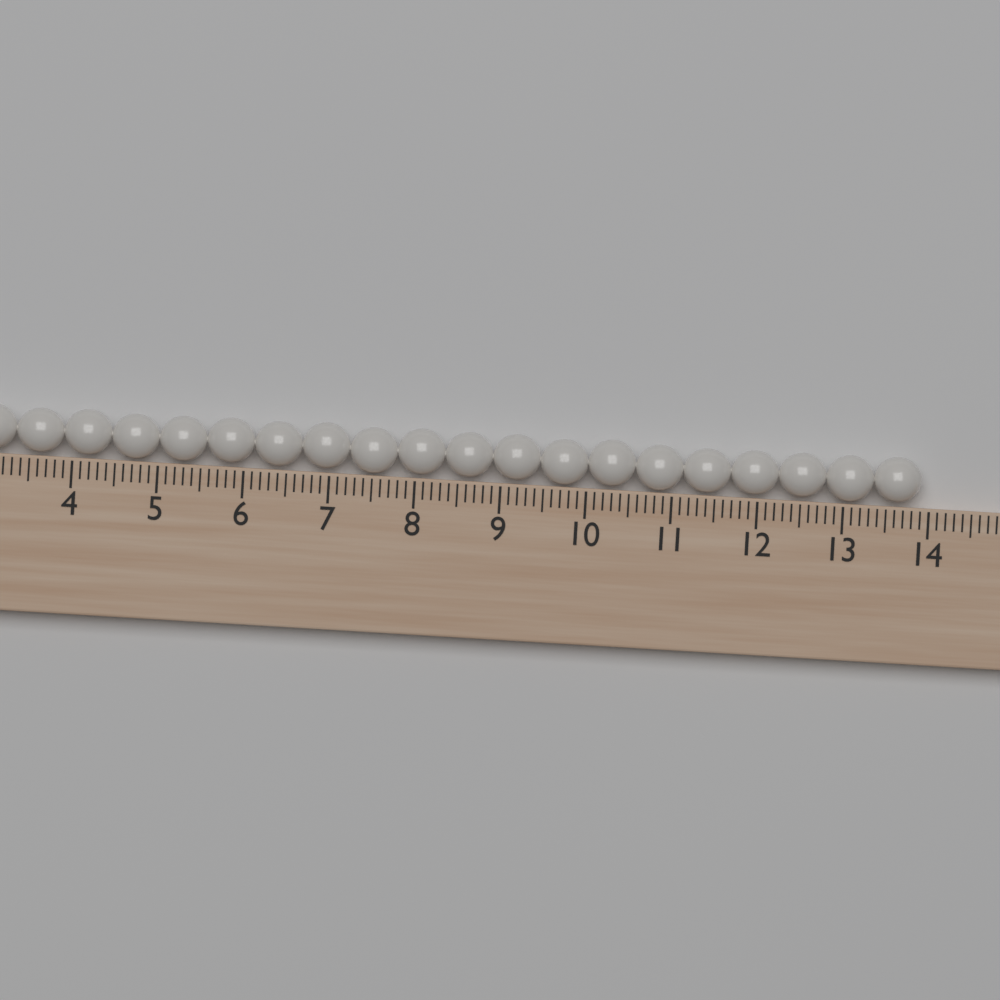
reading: 13.9 (no unit)
